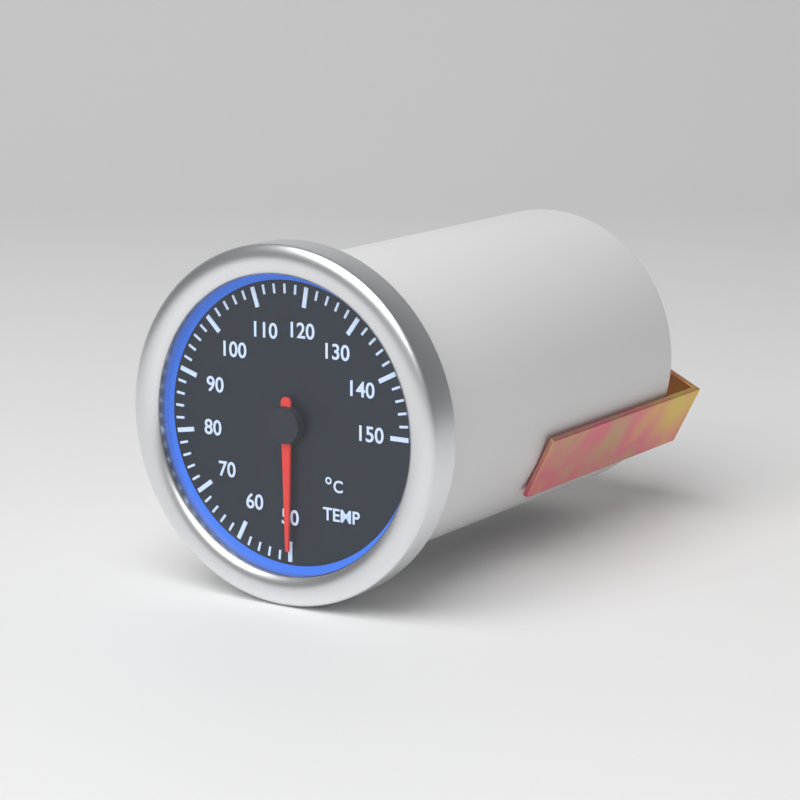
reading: 50 °C
